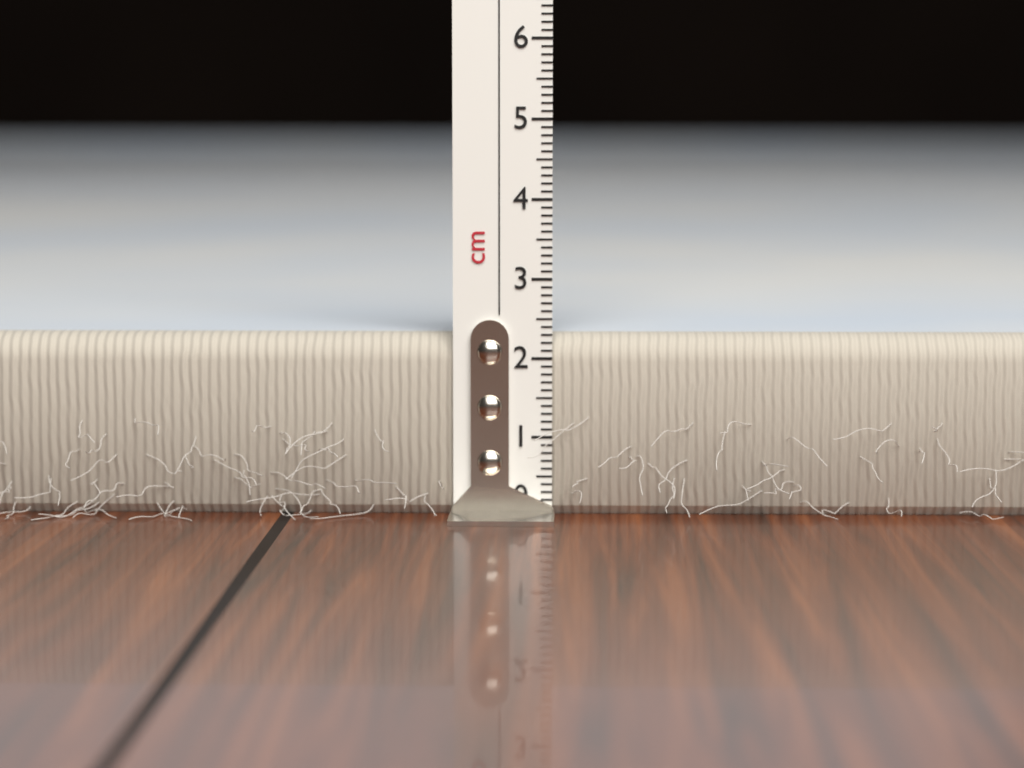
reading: 2.3 cm
